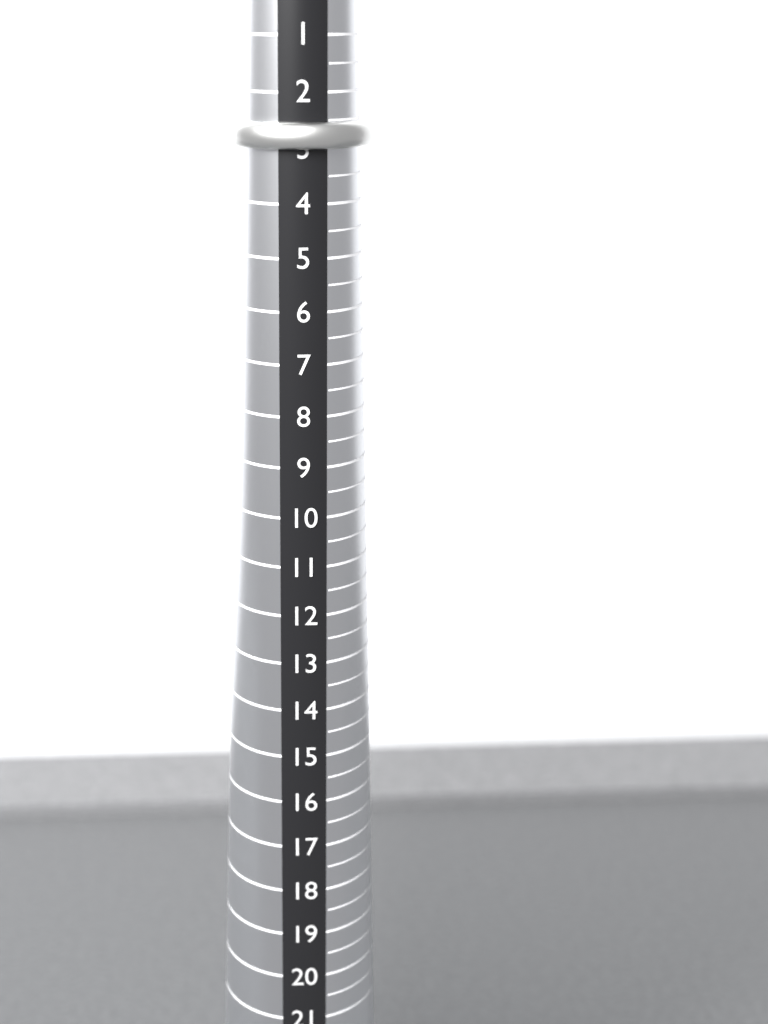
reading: 3.0 (no unit)
